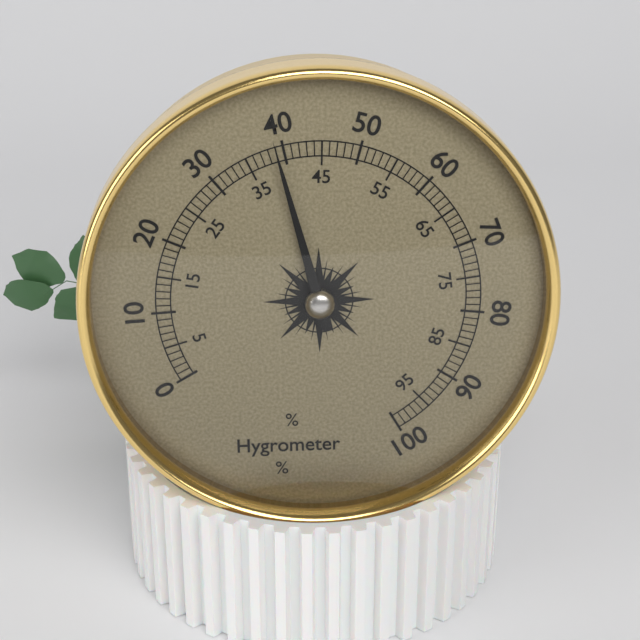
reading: 39 %
